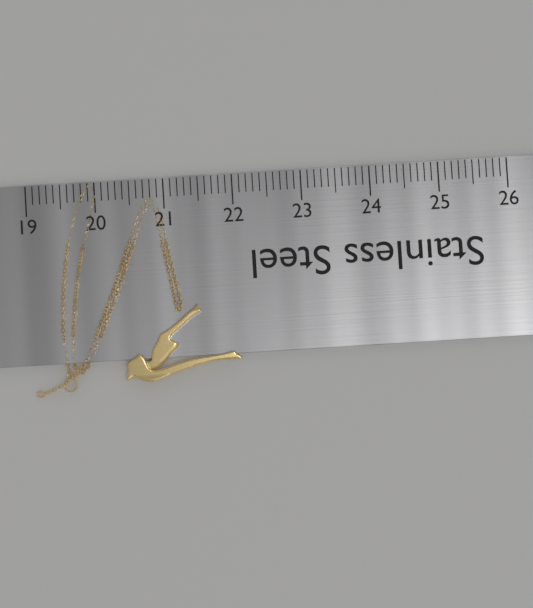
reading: 22.0 (no unit)
